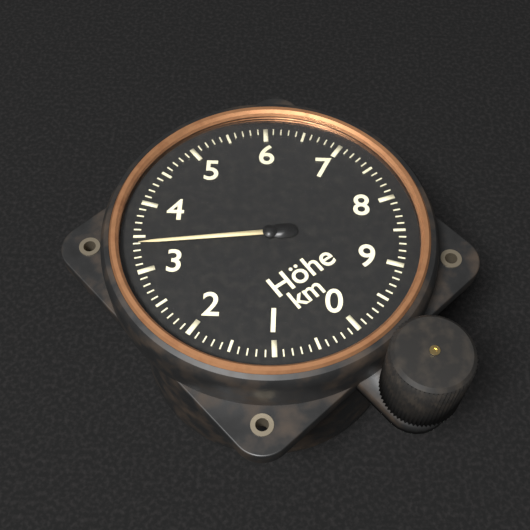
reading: 3.4 km
